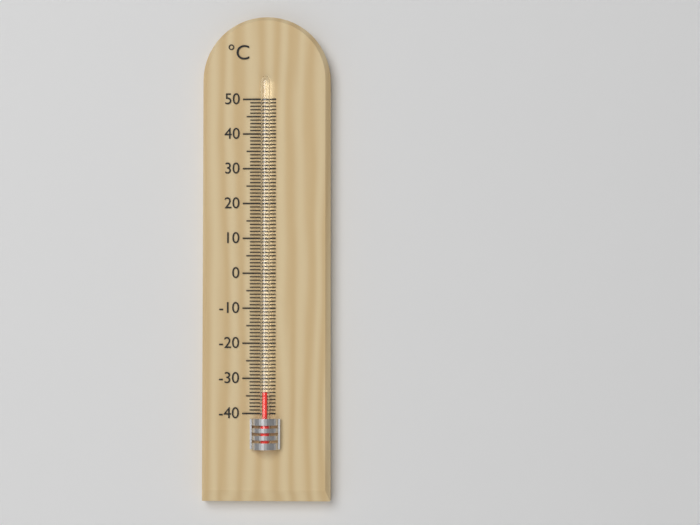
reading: -34 °C
